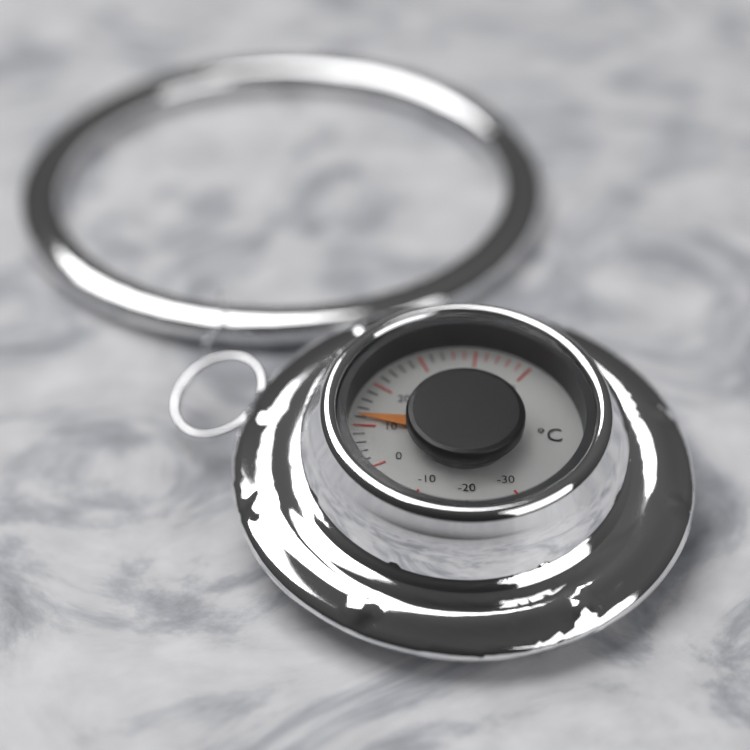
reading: 12 °C
